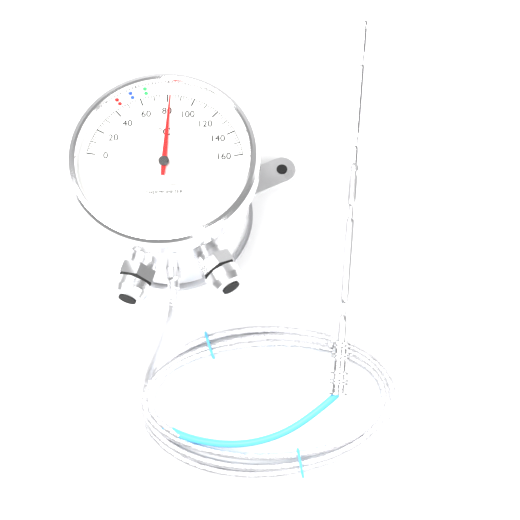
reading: 82 °C
